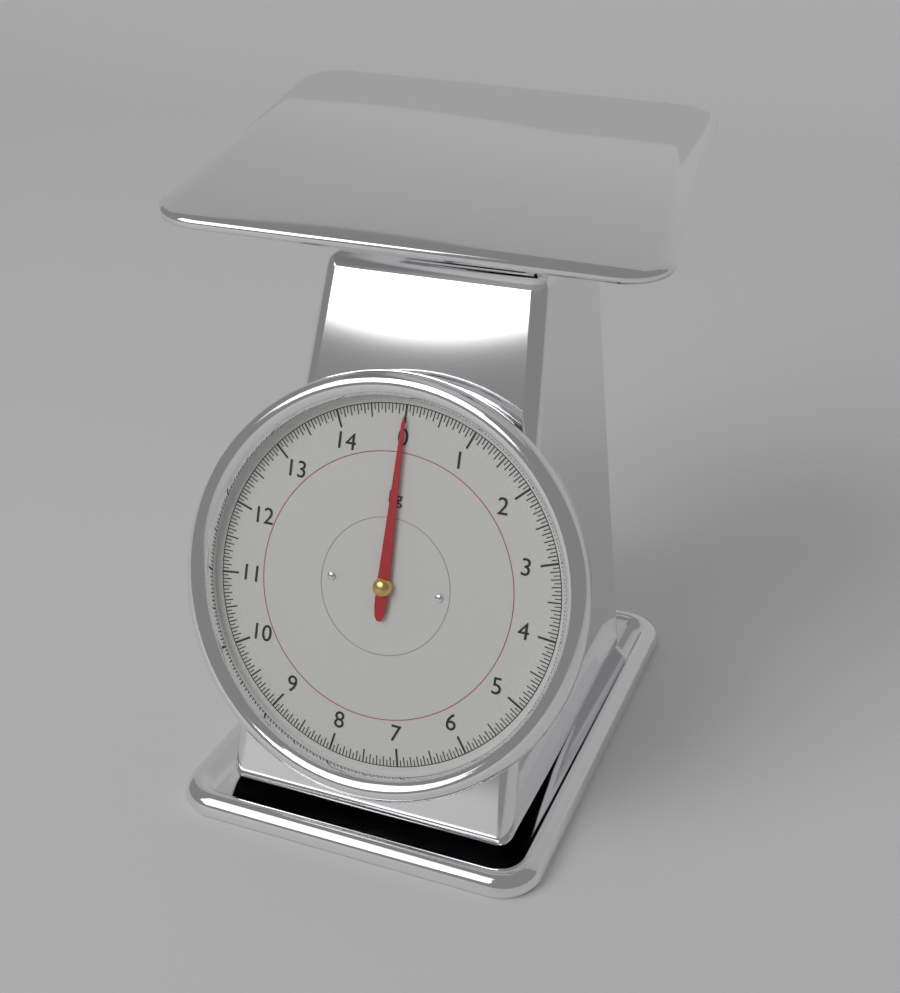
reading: 0.00 kg
